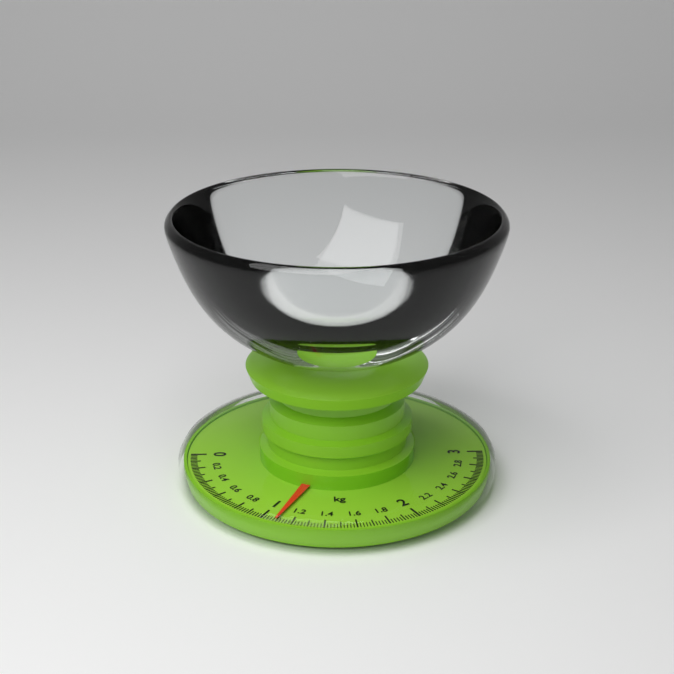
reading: 1.10 kg
